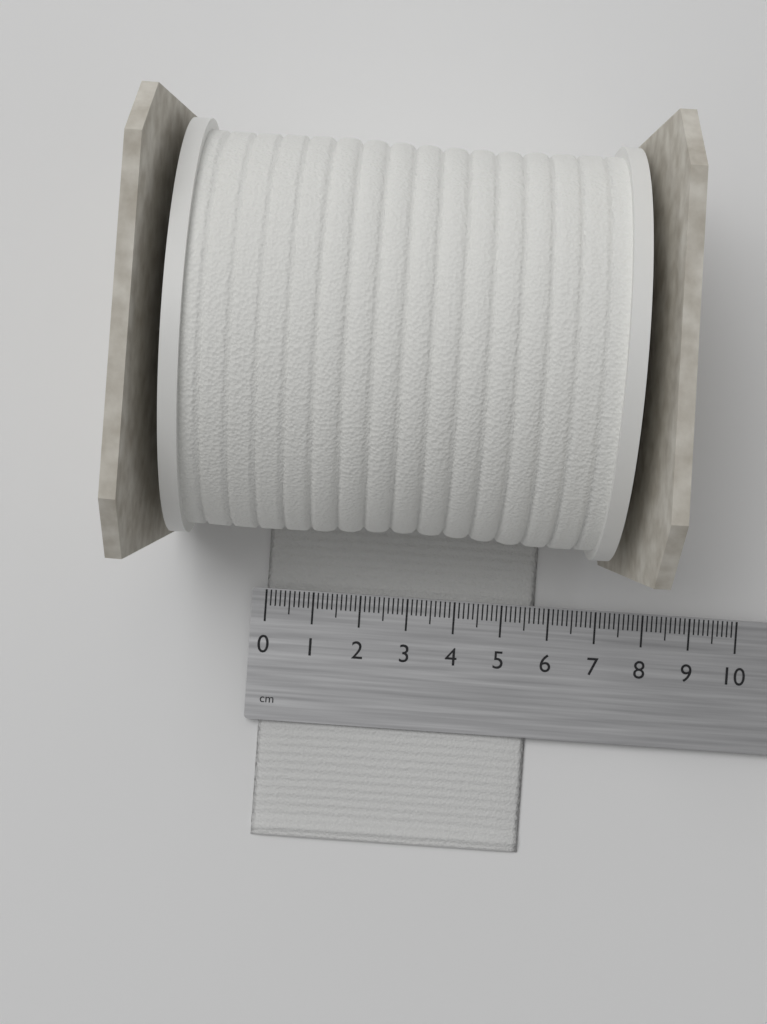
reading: 5.7 cm
